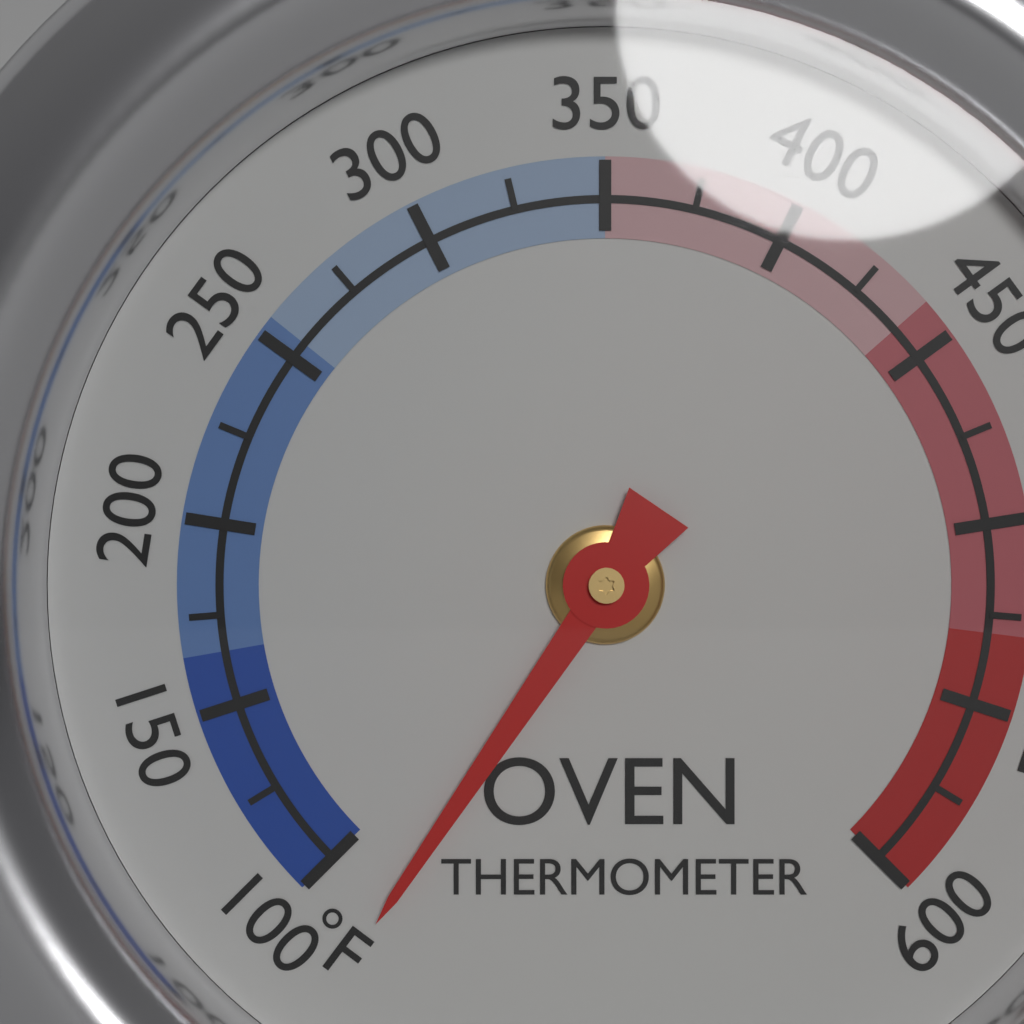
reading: 80 °F
